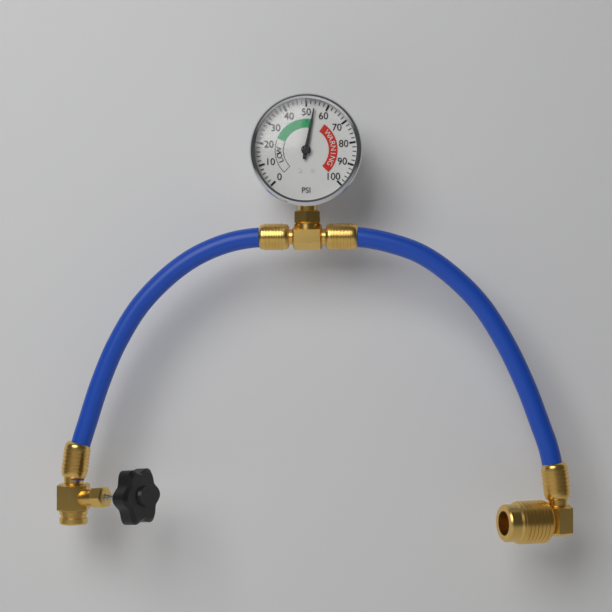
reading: 54 psi
